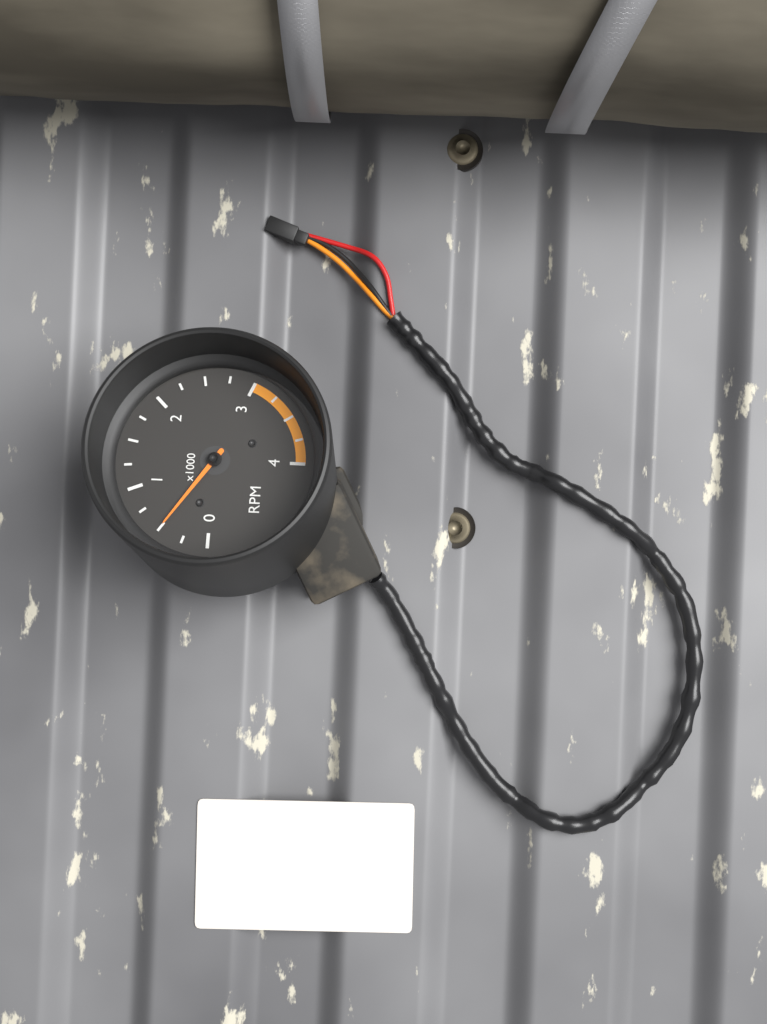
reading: 0.50 x1000 RPM
